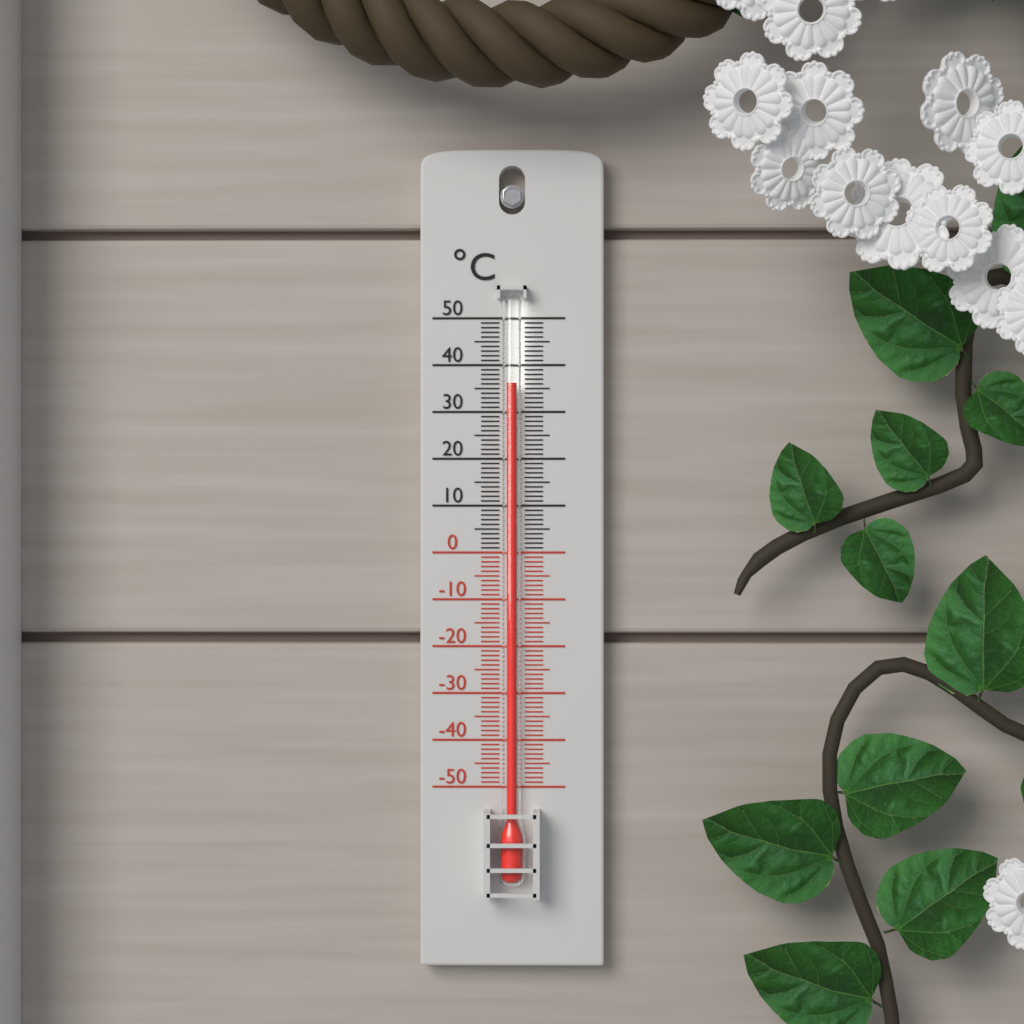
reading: 36 °C
